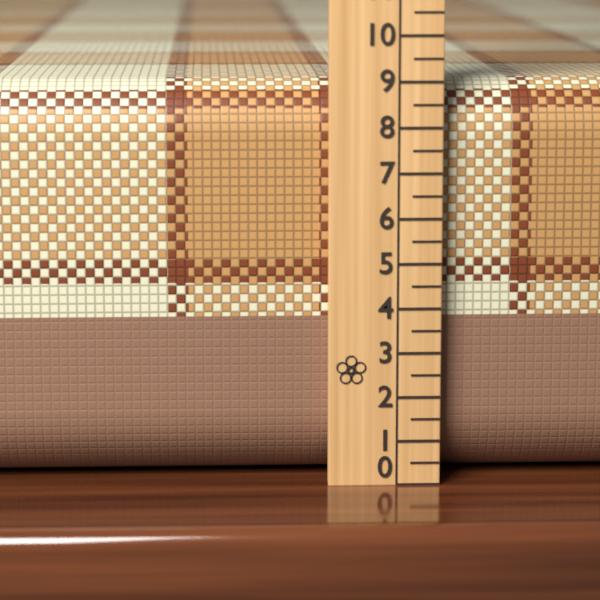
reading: 9.0 (no unit)
